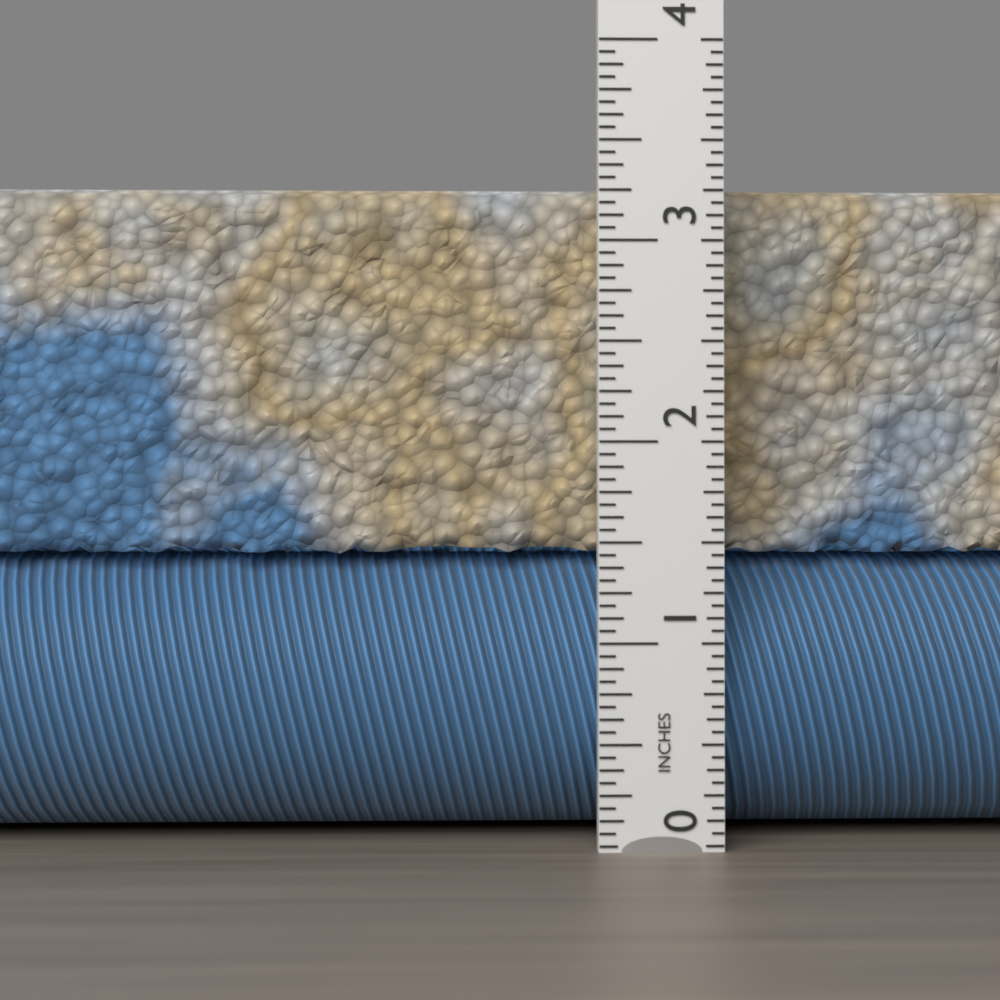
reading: 3.3125 in
